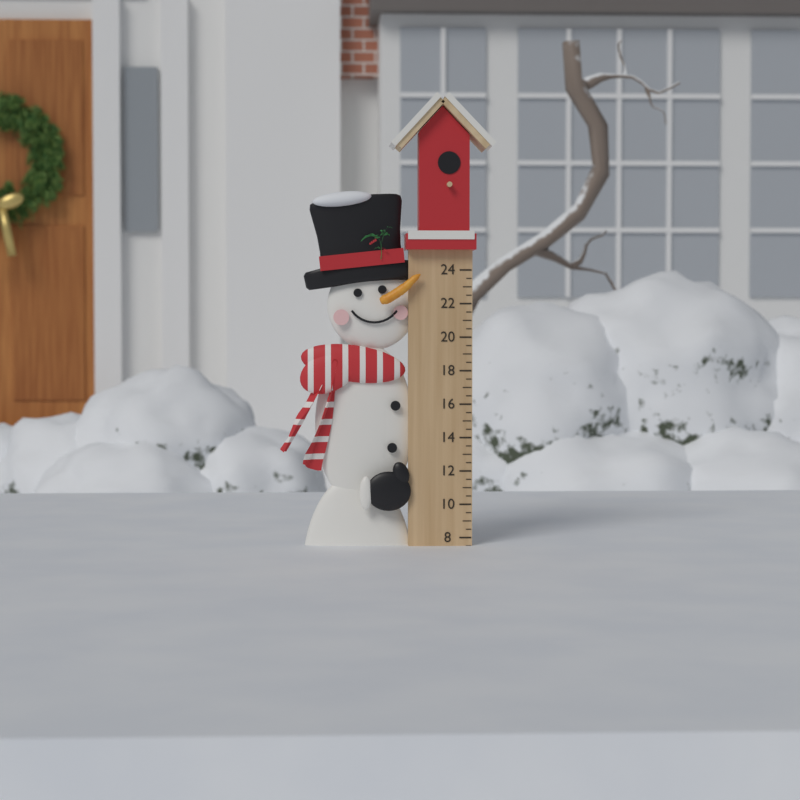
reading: 7.5 (no unit)
